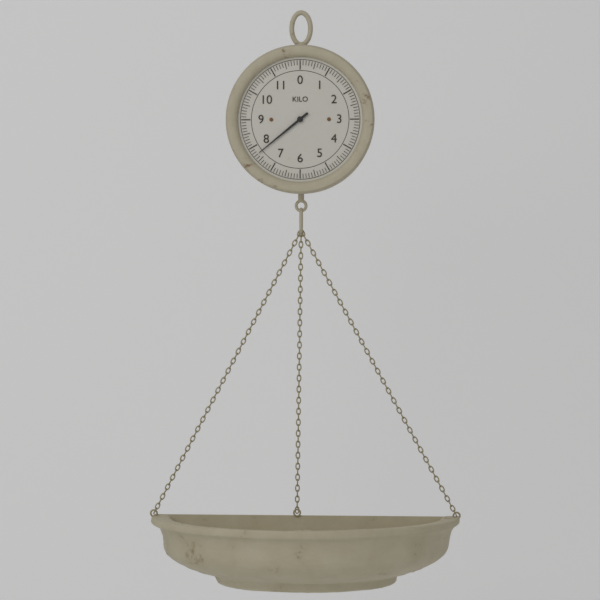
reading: 7.7 kg
